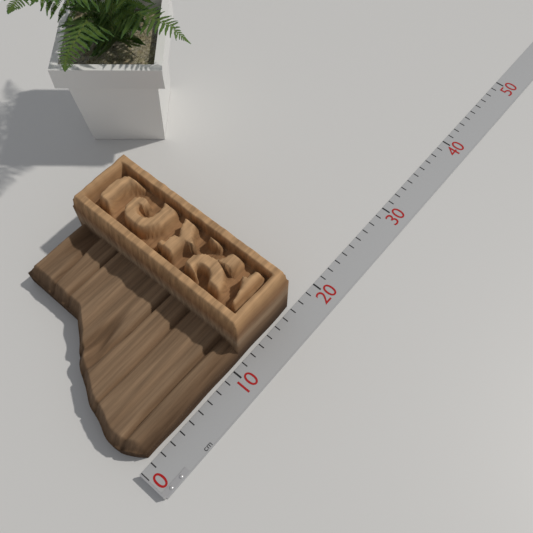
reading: 17 cm
